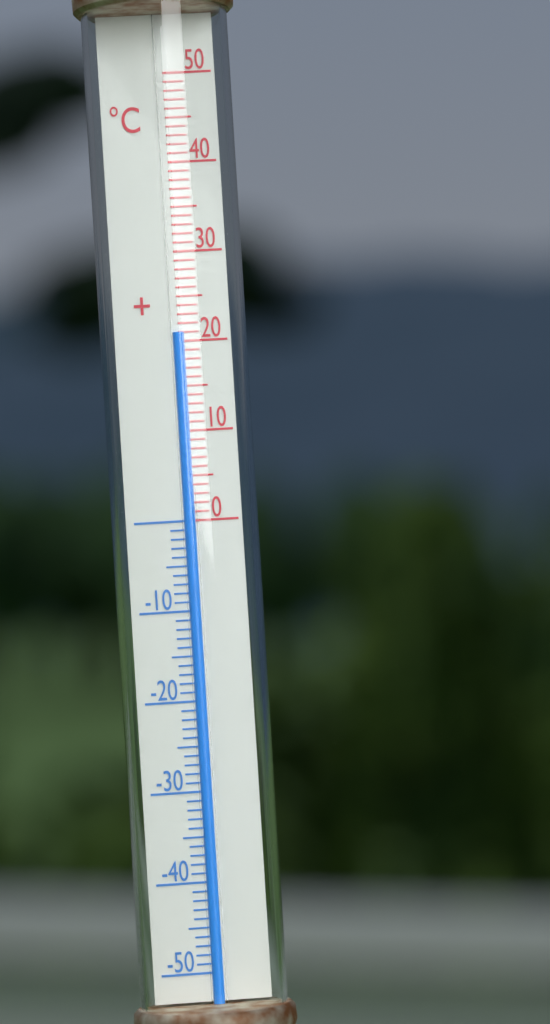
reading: 21 °C
